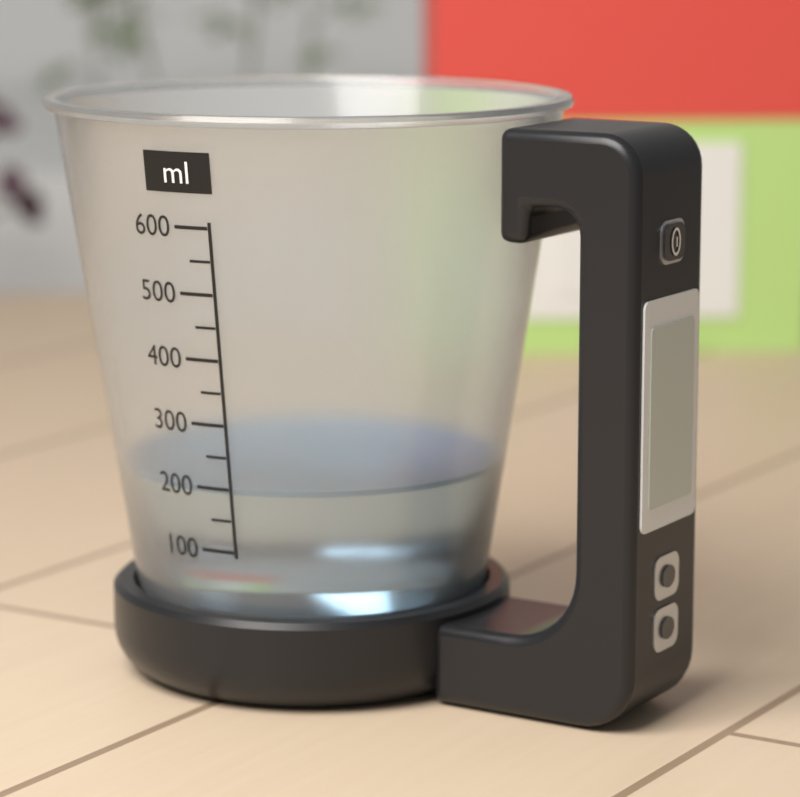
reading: 200 ml
